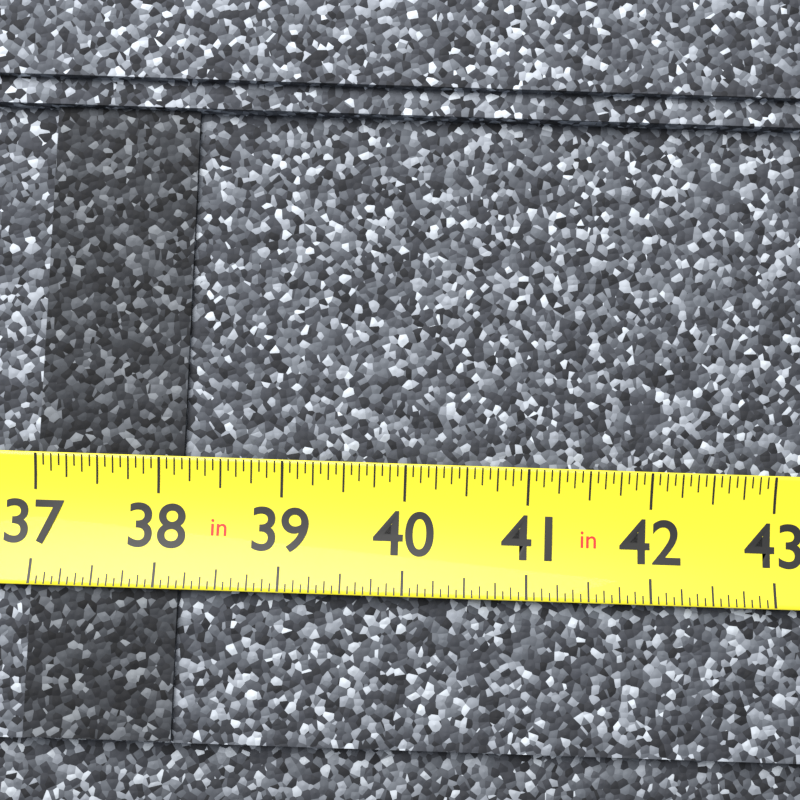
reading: 38.1875 in
